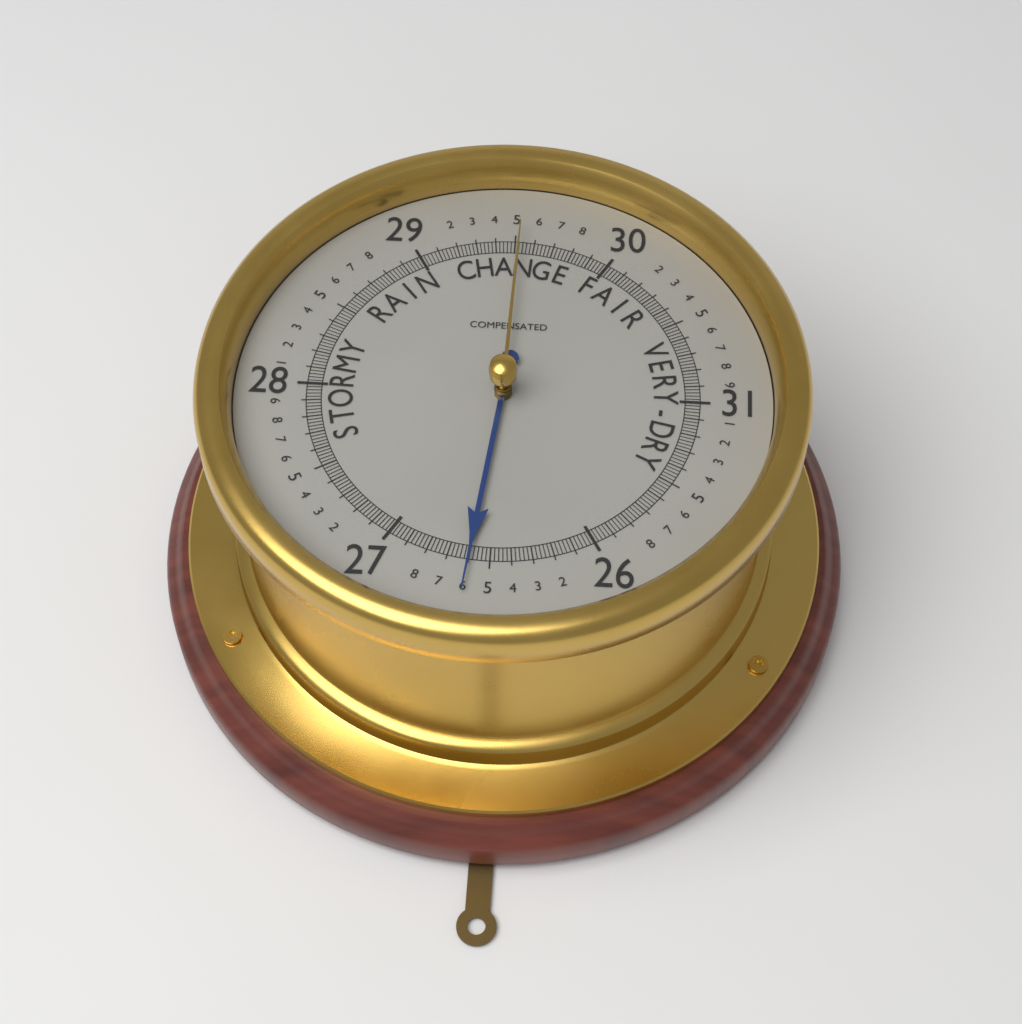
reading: 26.60 (no unit)
